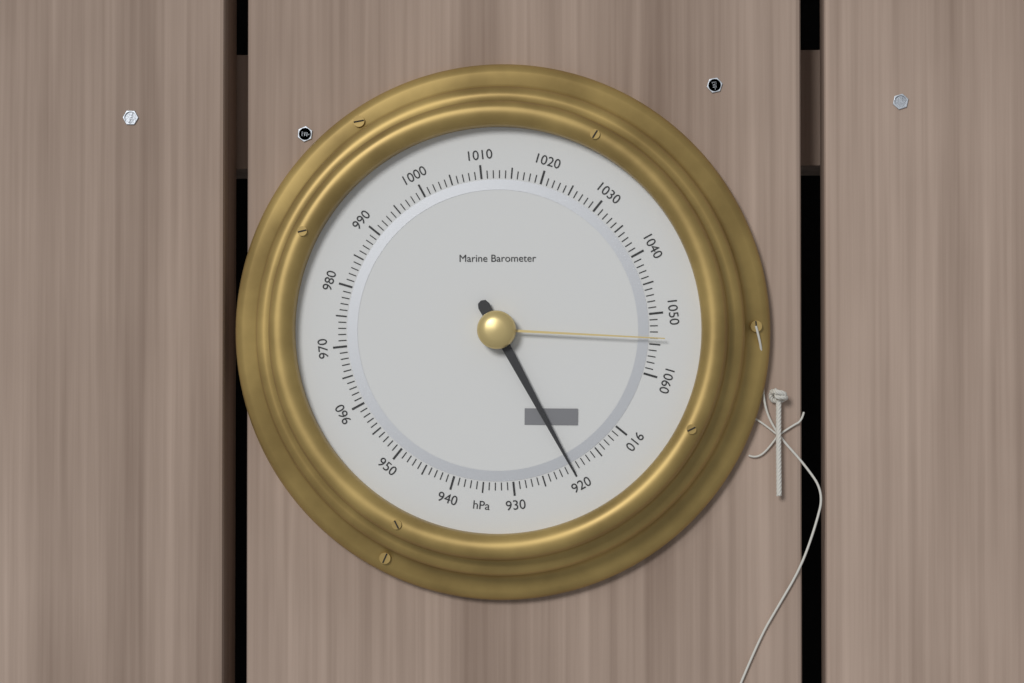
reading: 920 hPa
